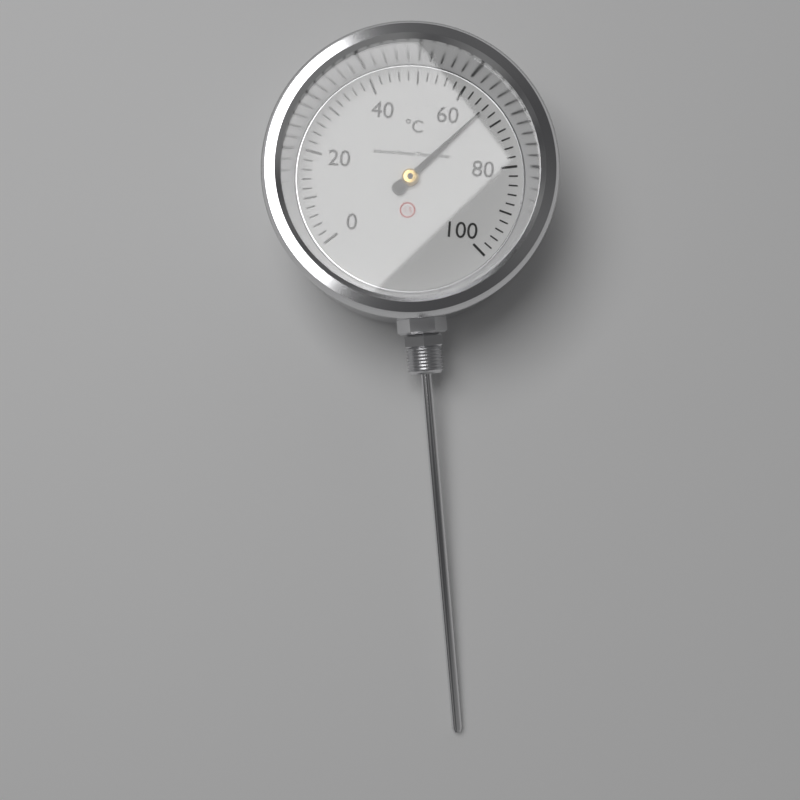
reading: 66 °C
